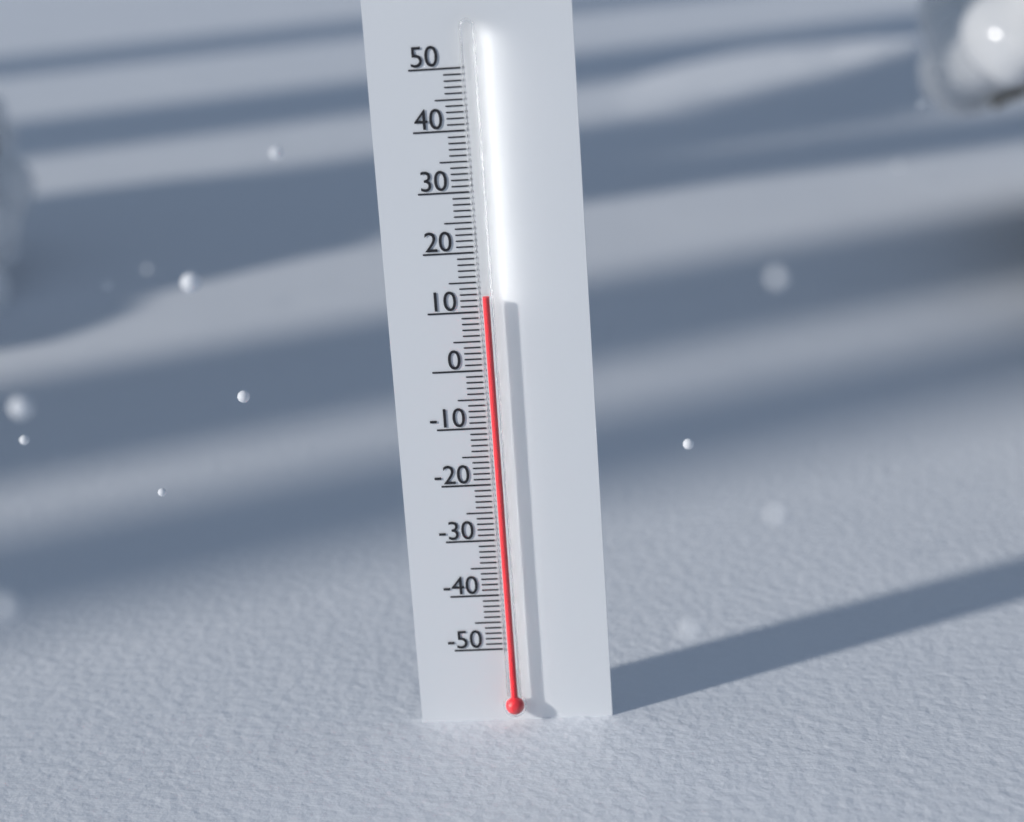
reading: 13 (no unit)
